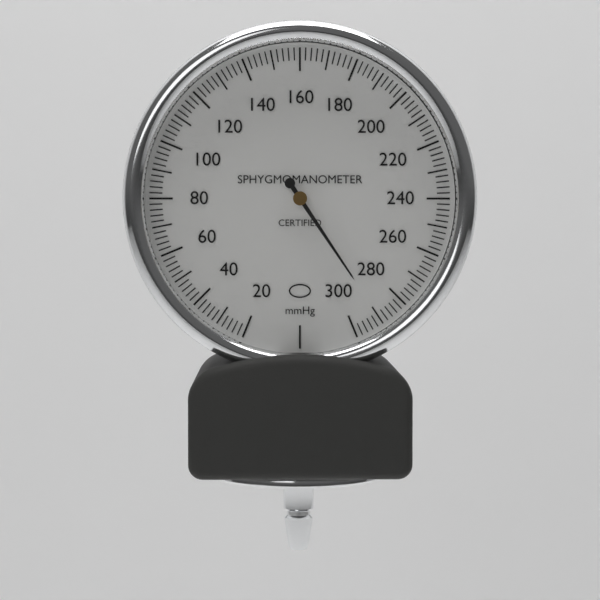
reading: 290 mmHg
